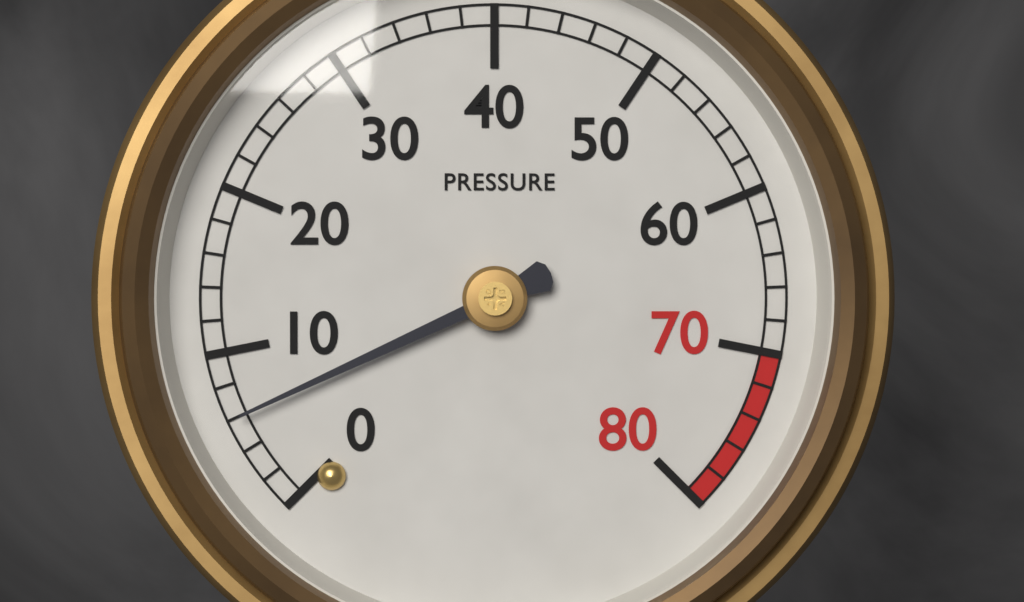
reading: 6 (no unit)
